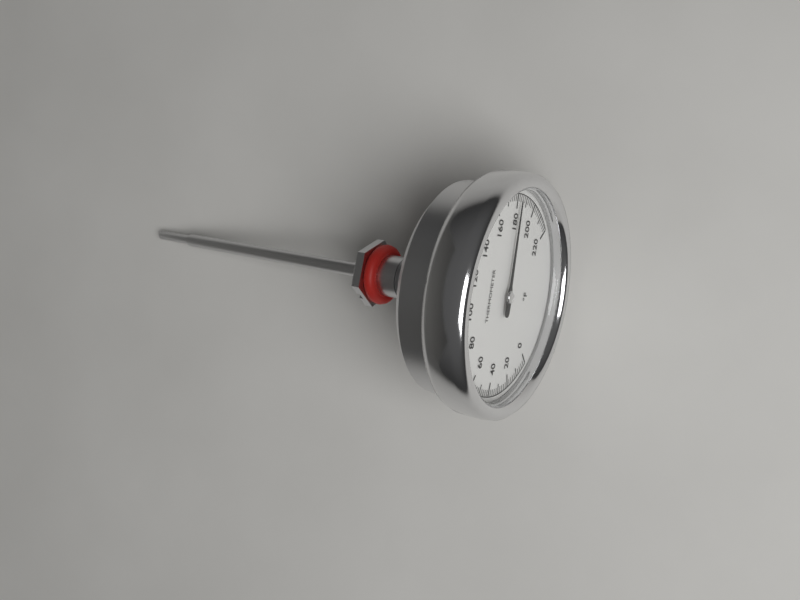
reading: 182 °F
